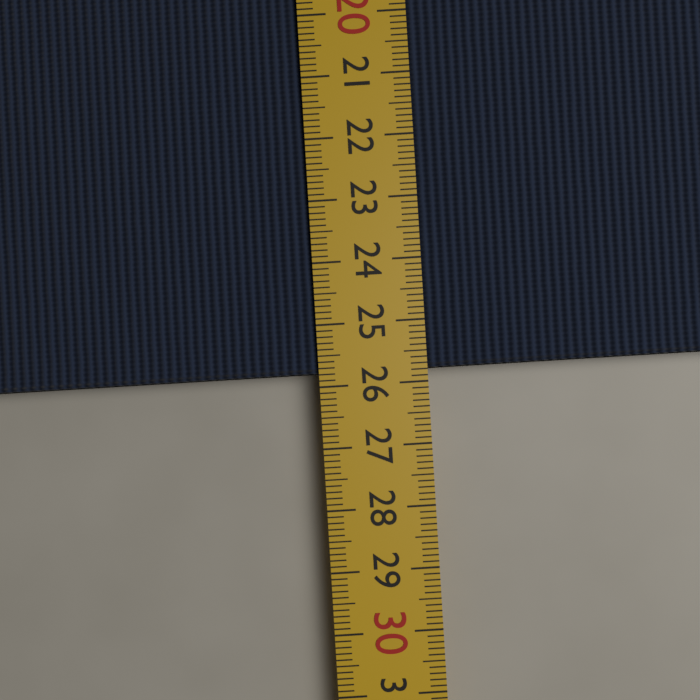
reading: 25.8 cm
